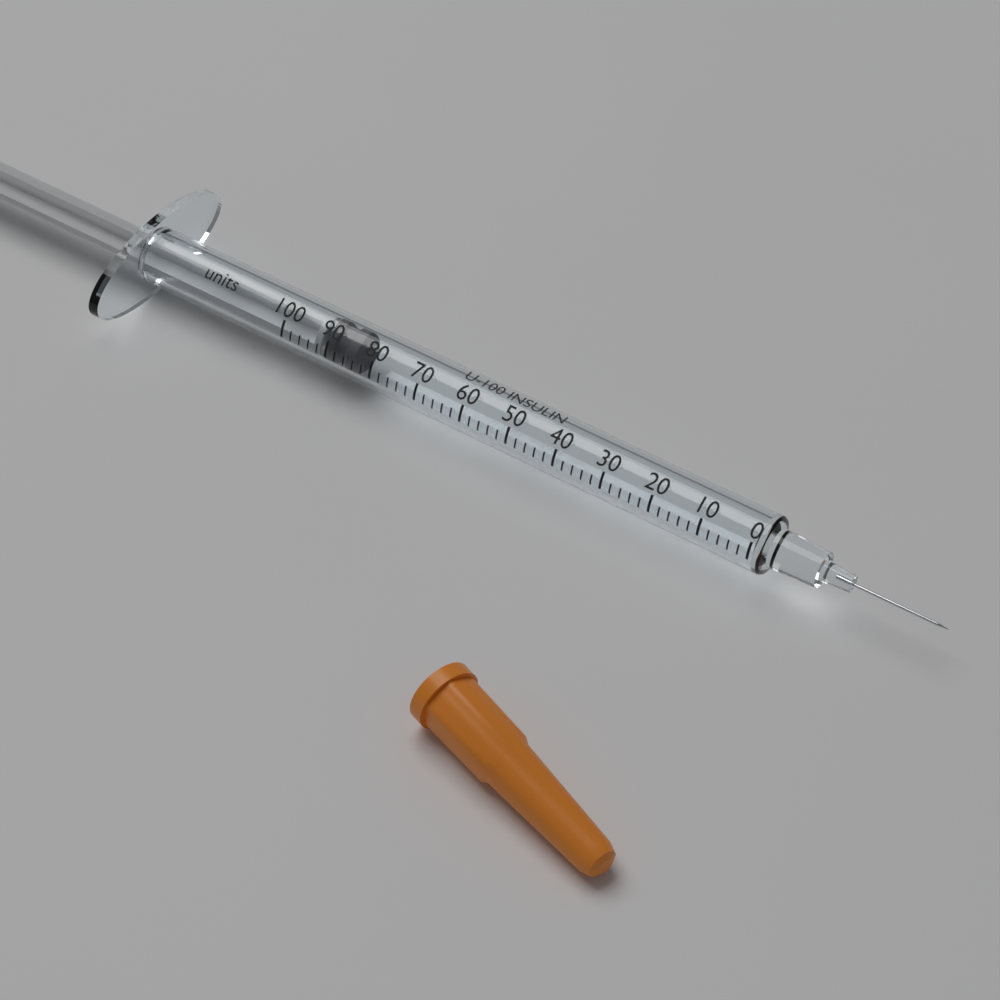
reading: 84 units
